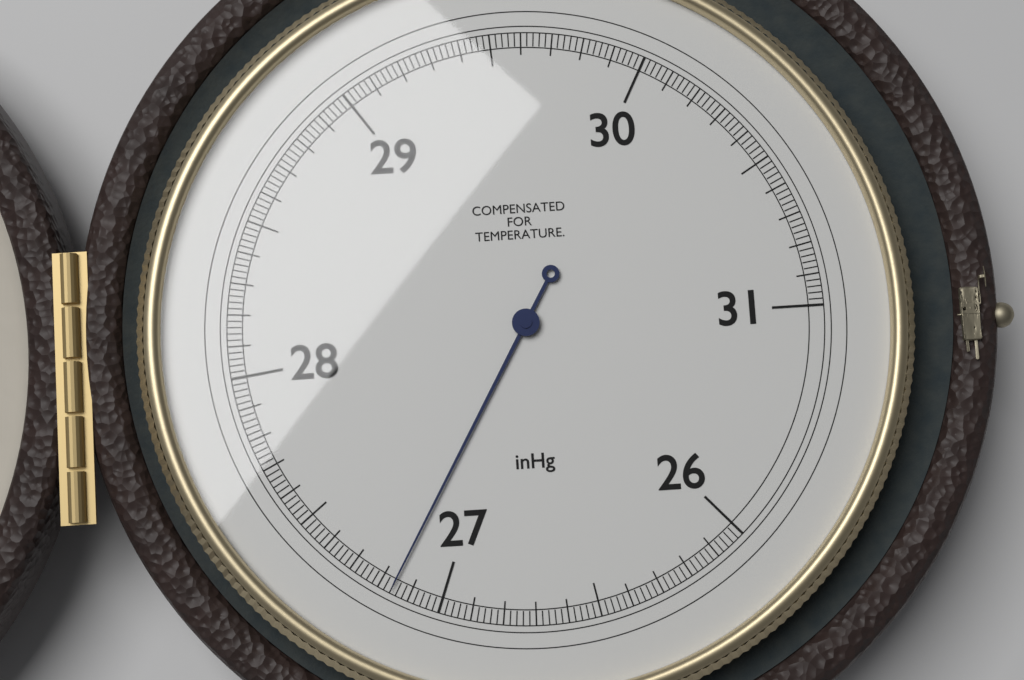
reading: 27.16 inHg
